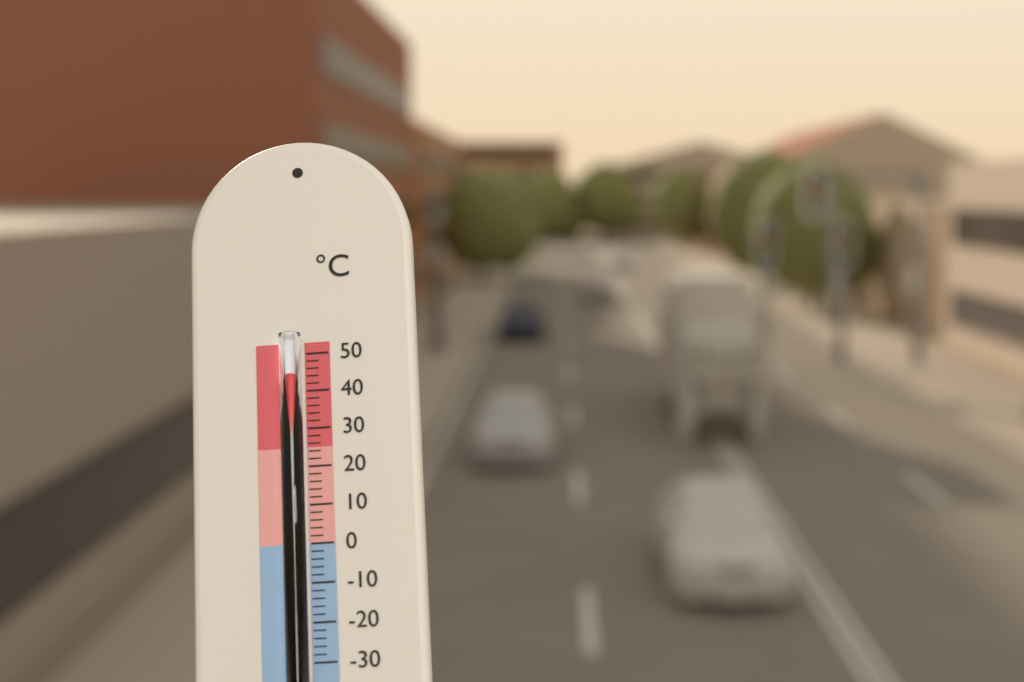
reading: 44 °C
